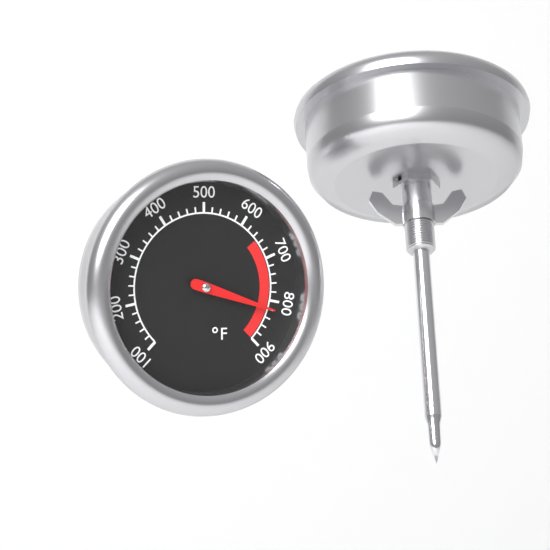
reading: 820 °F
